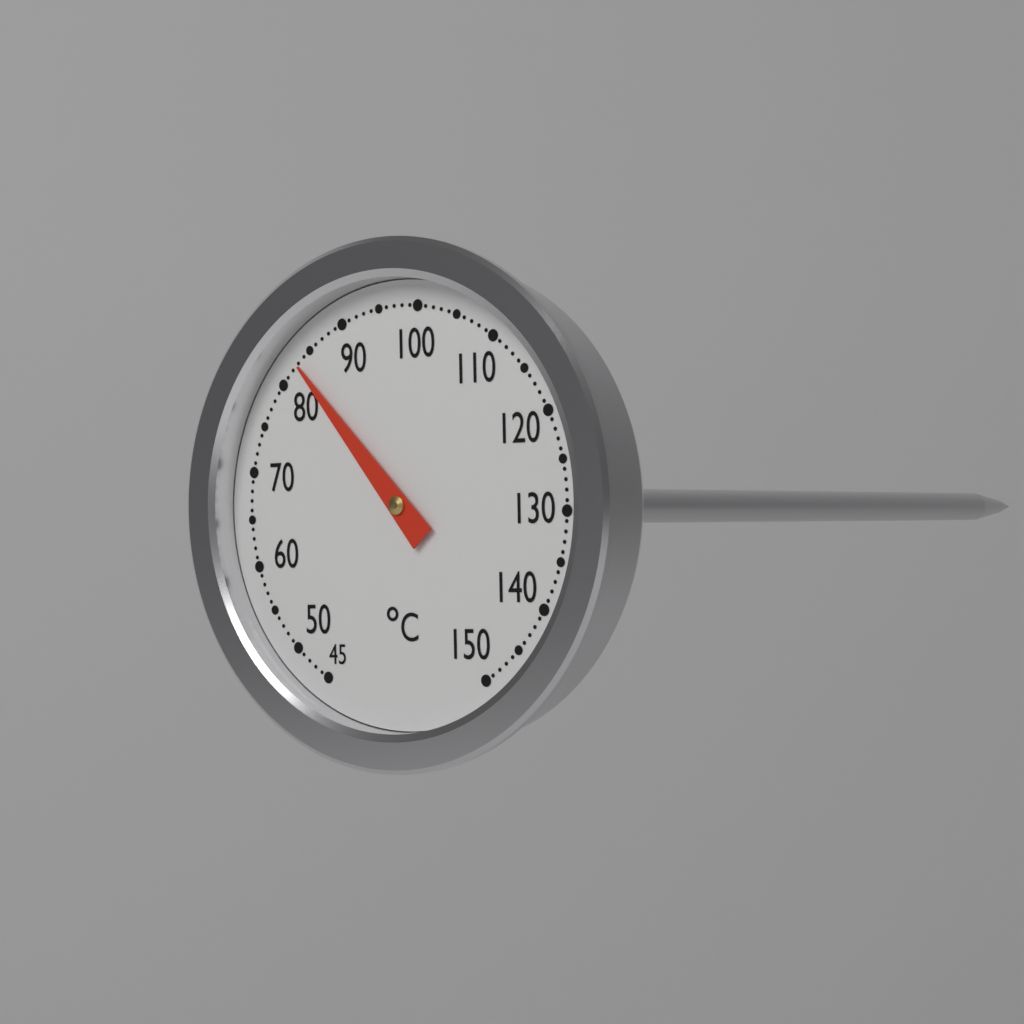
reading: 83 °C
